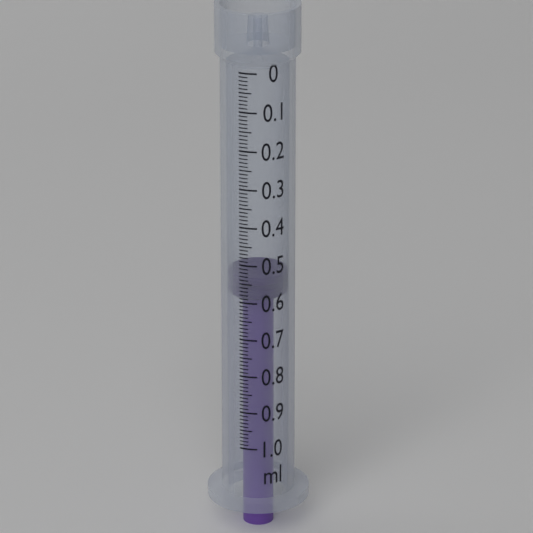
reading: 0.54 ml
